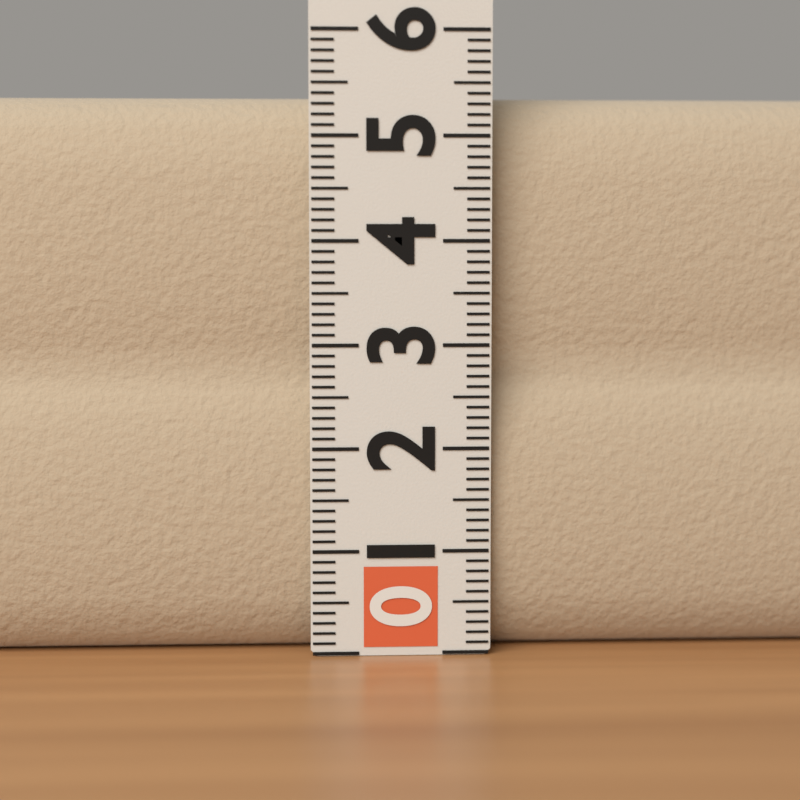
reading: 5.4 (no unit)
